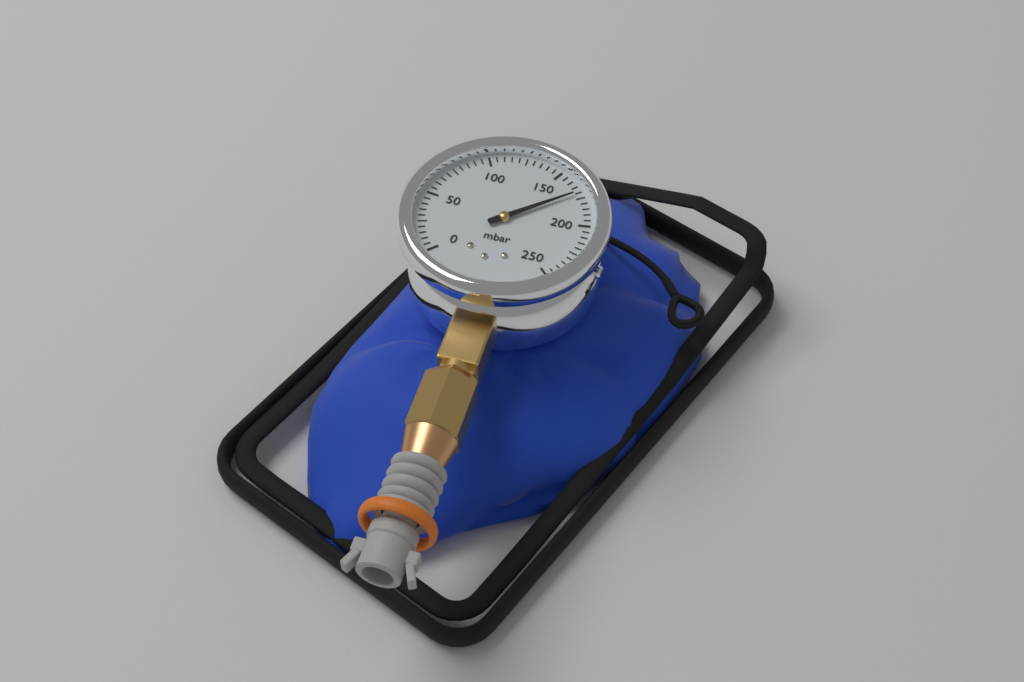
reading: 170 mbar
